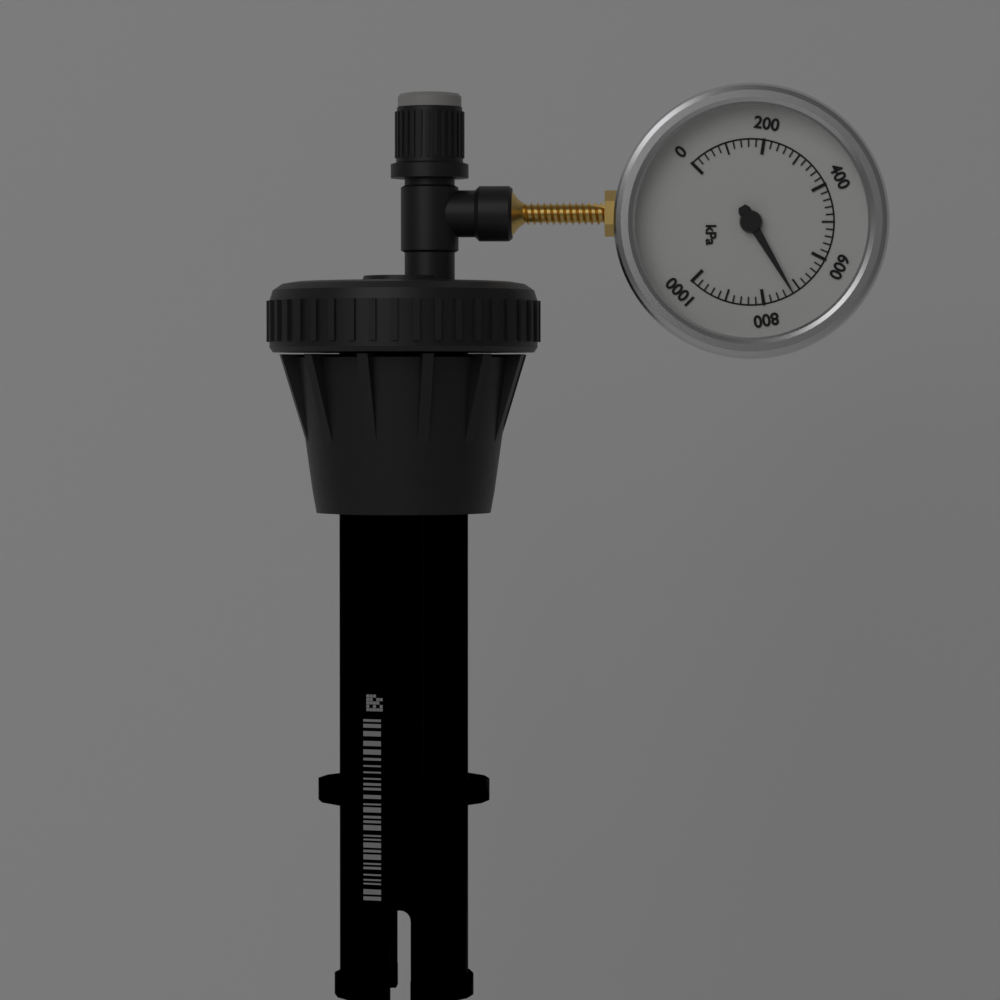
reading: 720 kPa
